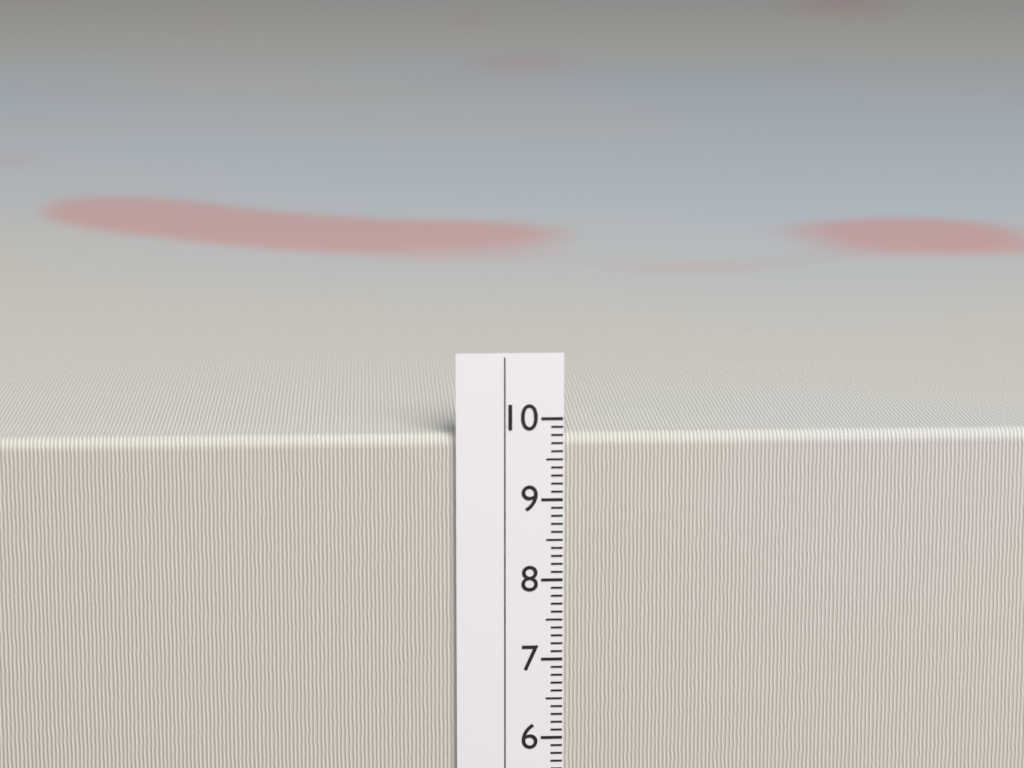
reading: 9.8 cm
